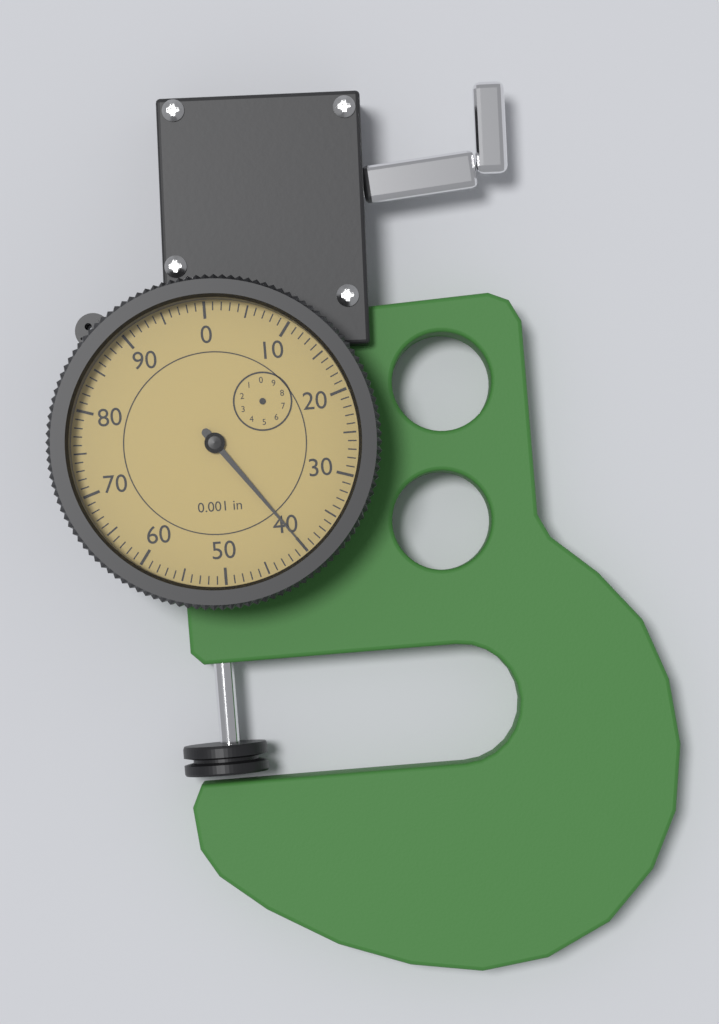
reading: 40 0.001 in
